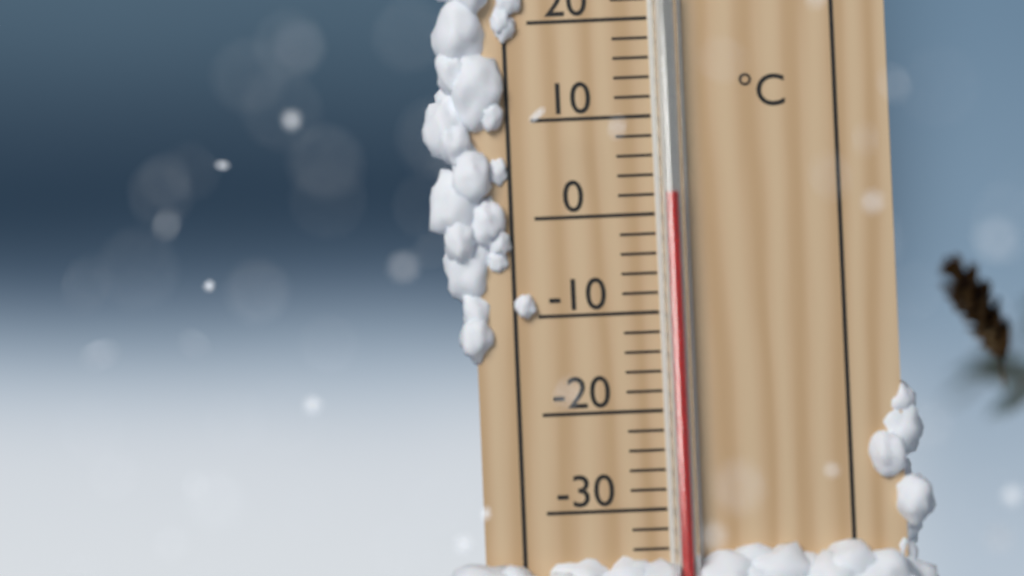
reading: 2 °C
